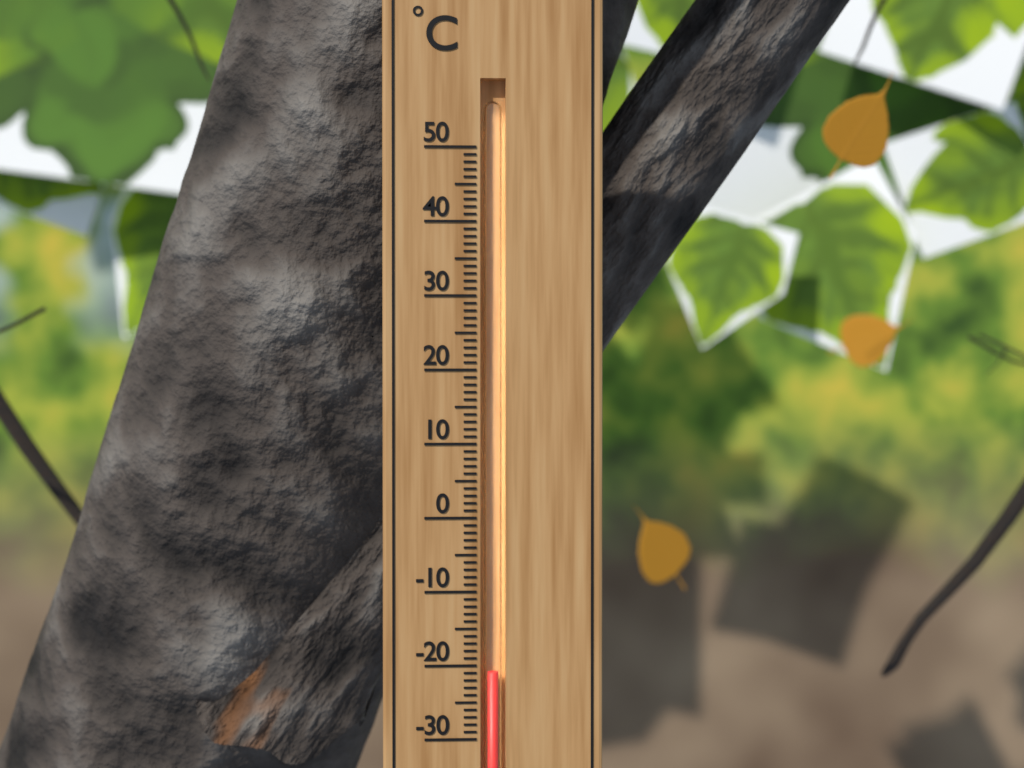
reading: -21 °C
